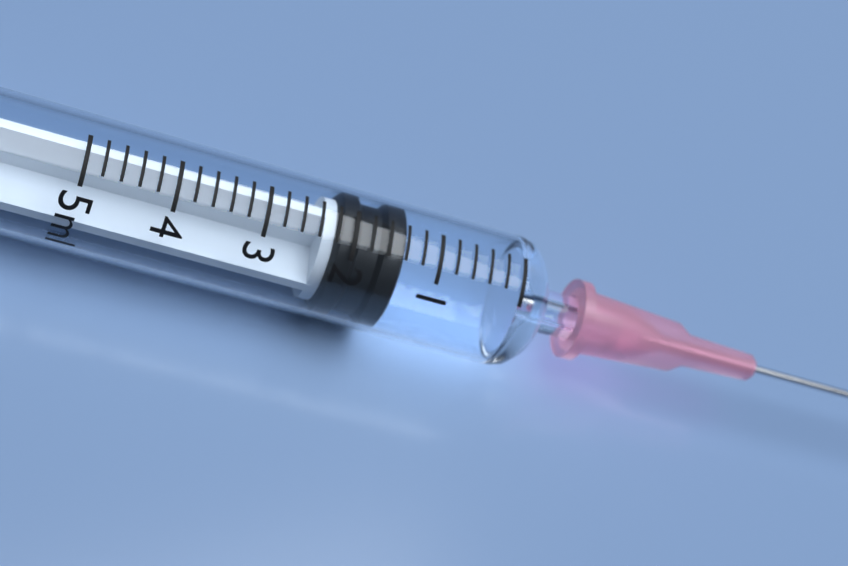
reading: 1.4 ml
